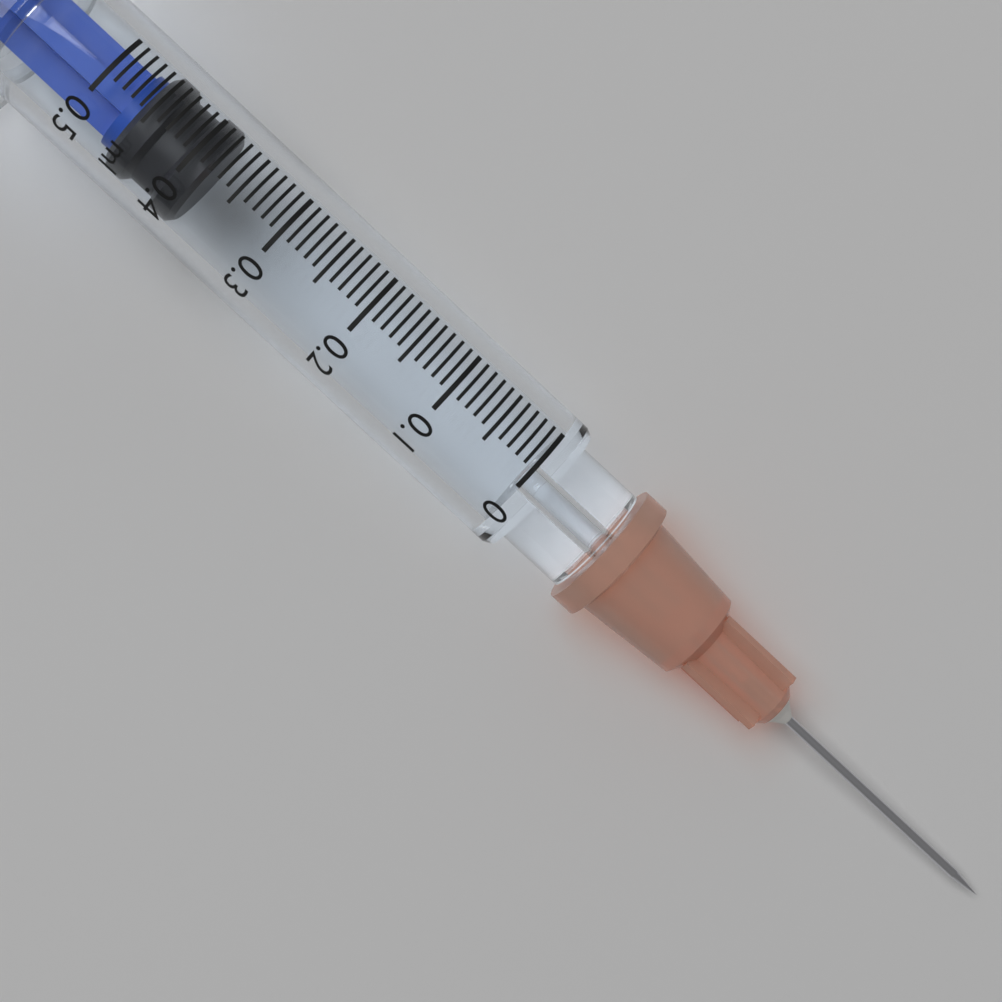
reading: 0.38 ml
